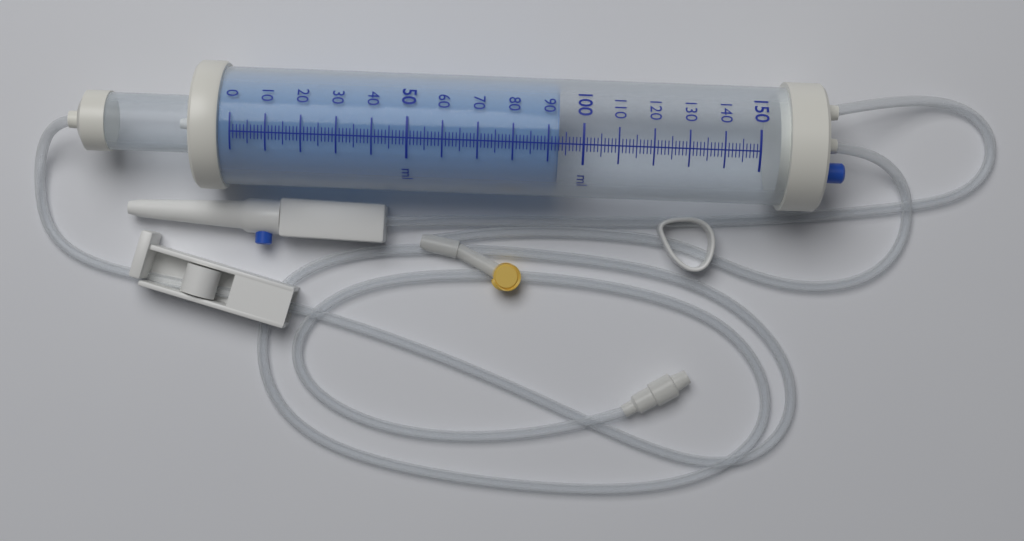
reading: 93 ml
